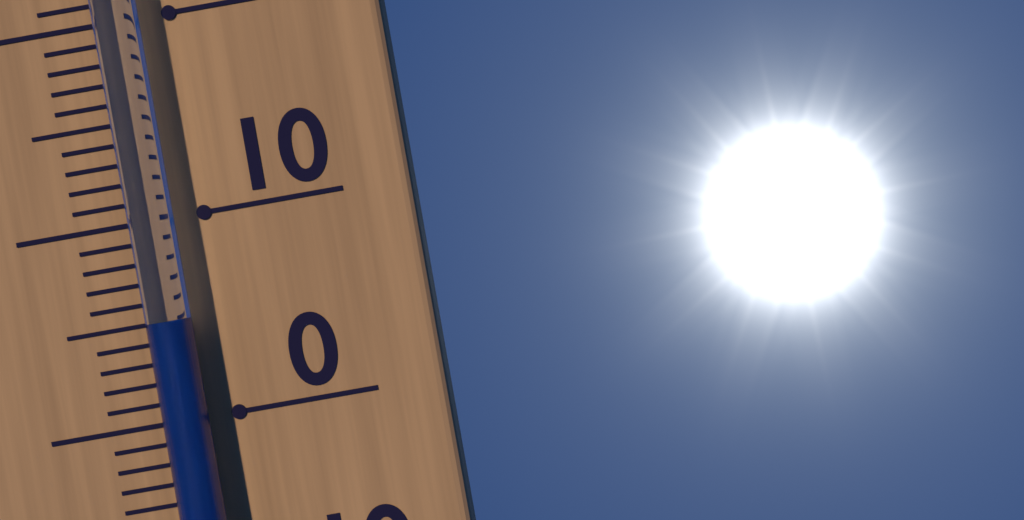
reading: 5 °C
